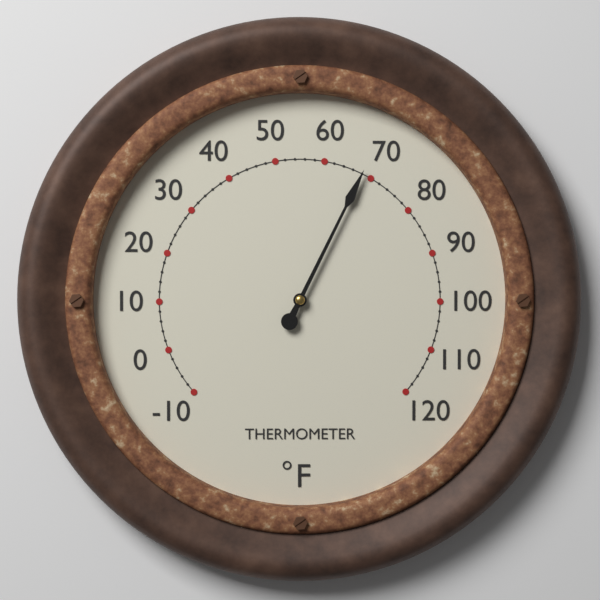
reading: 68 °F
